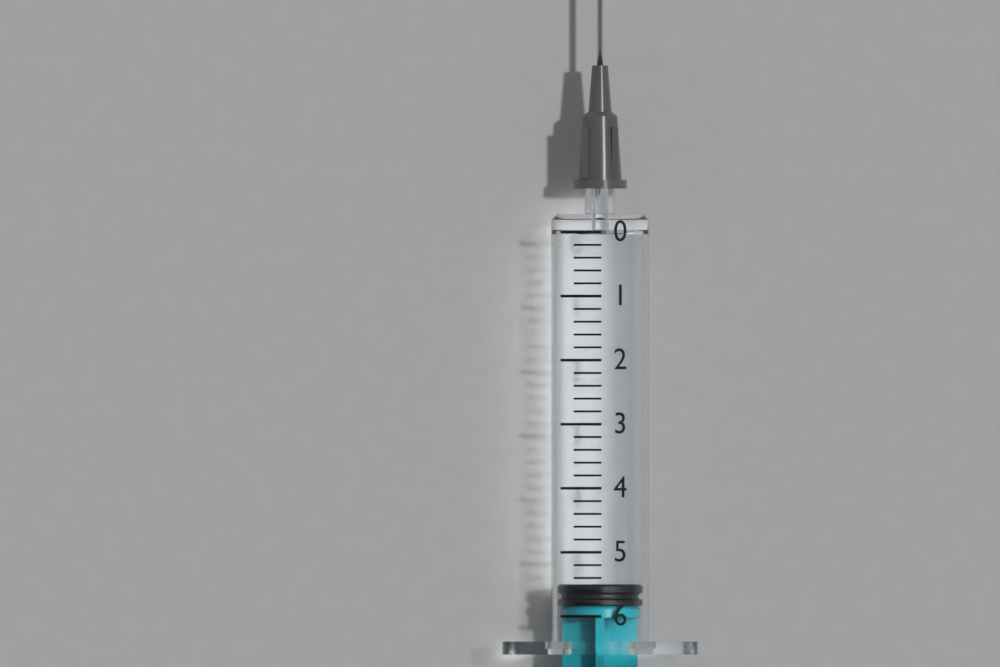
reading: 5.5 (no unit)
